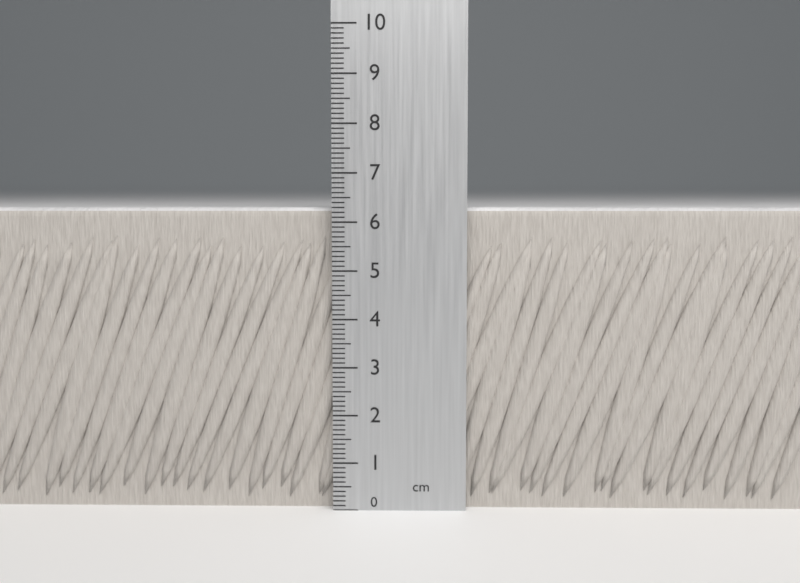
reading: 6.3 cm
